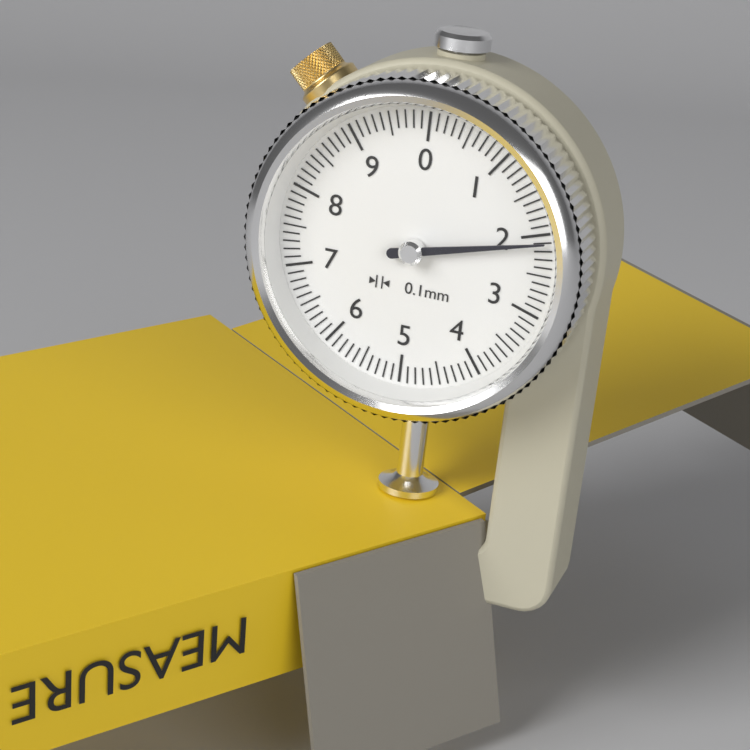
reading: 2.1 mm
